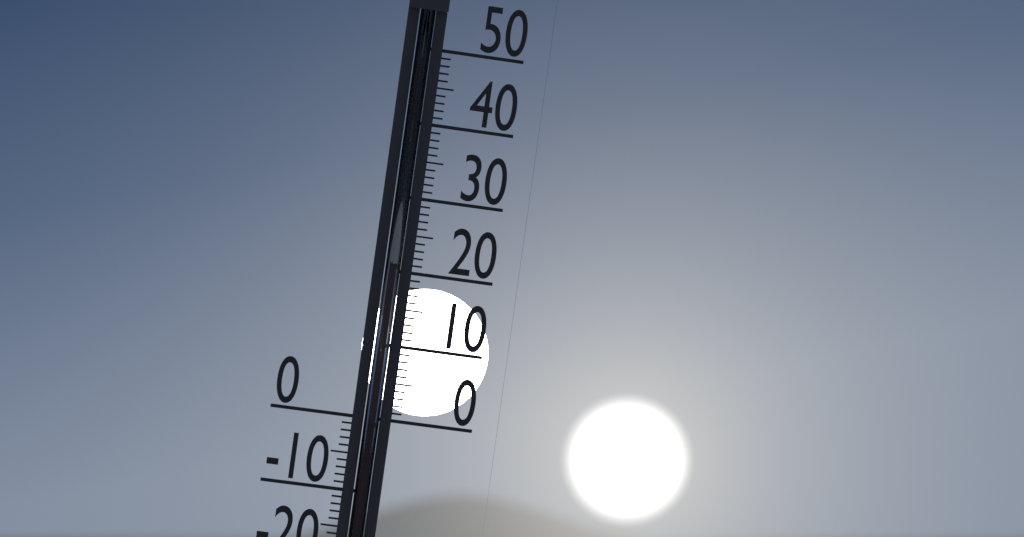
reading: 21 °C
